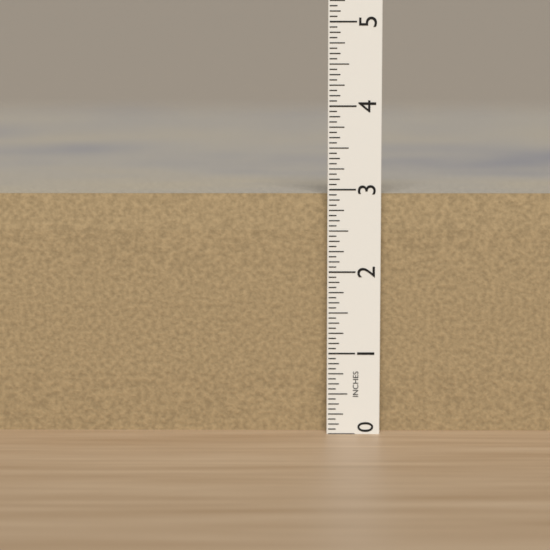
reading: 2.9375 in
